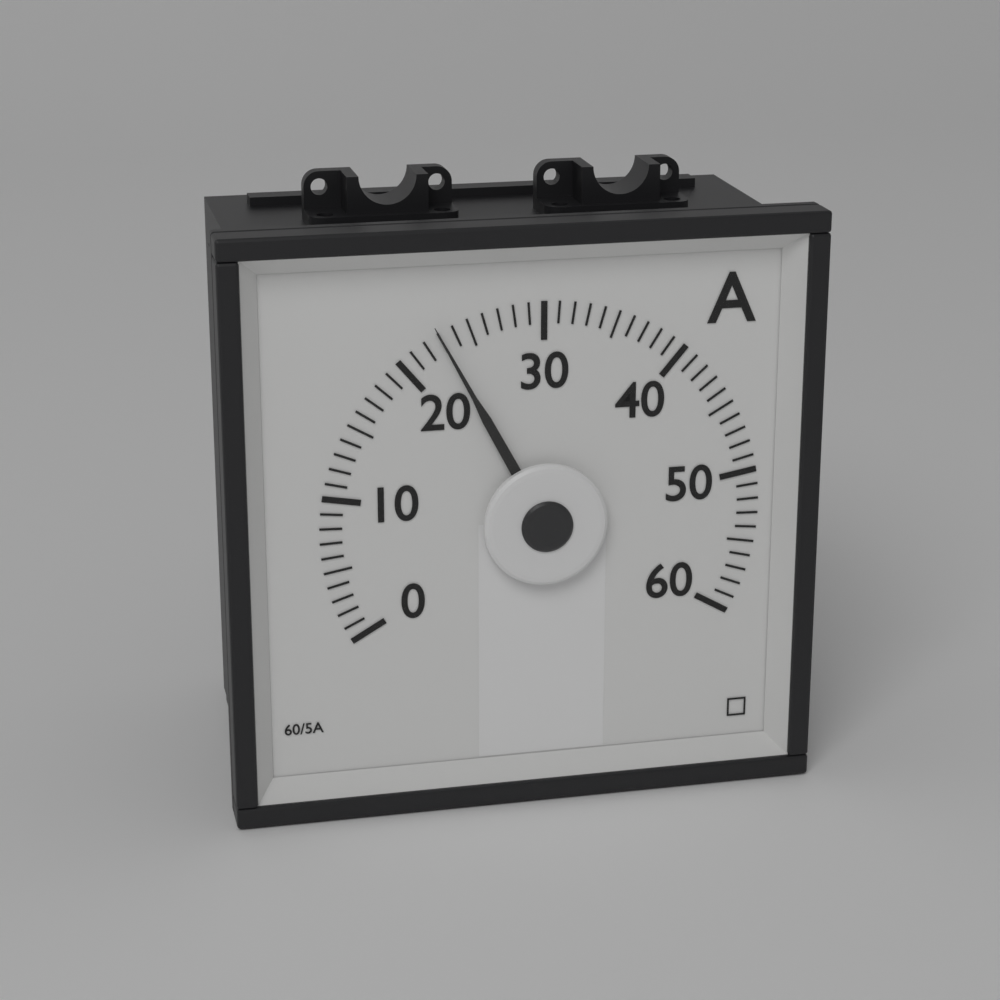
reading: 23 A
